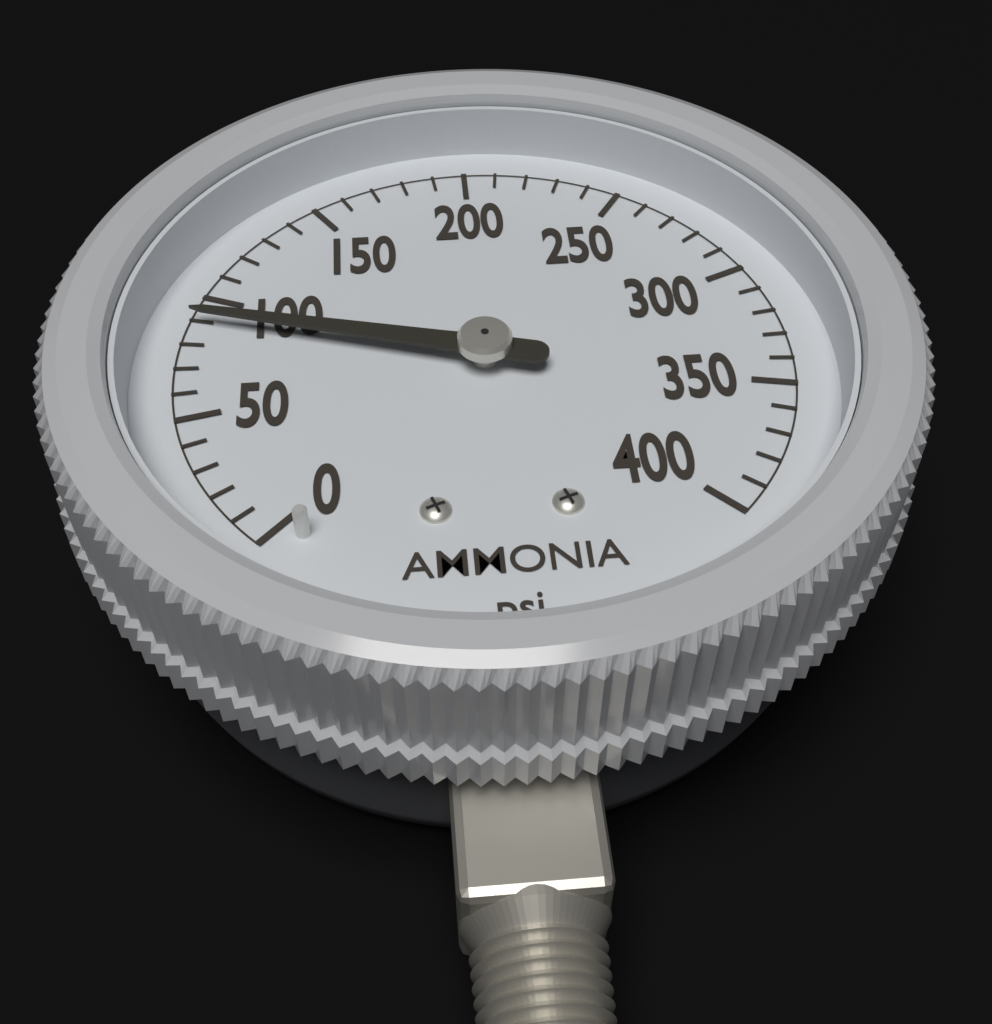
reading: 90 psi
